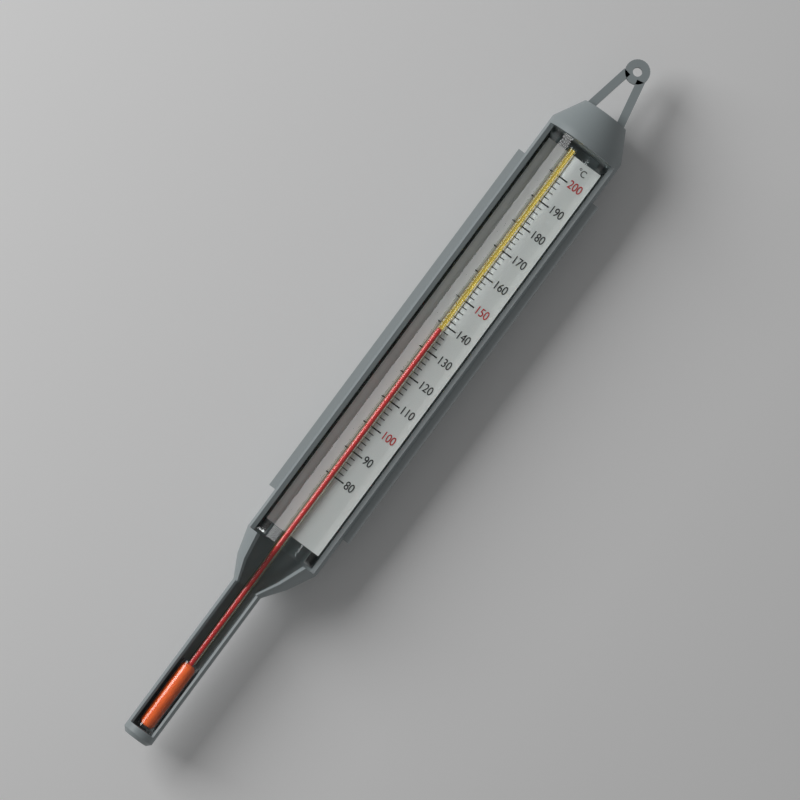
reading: 138 °C
